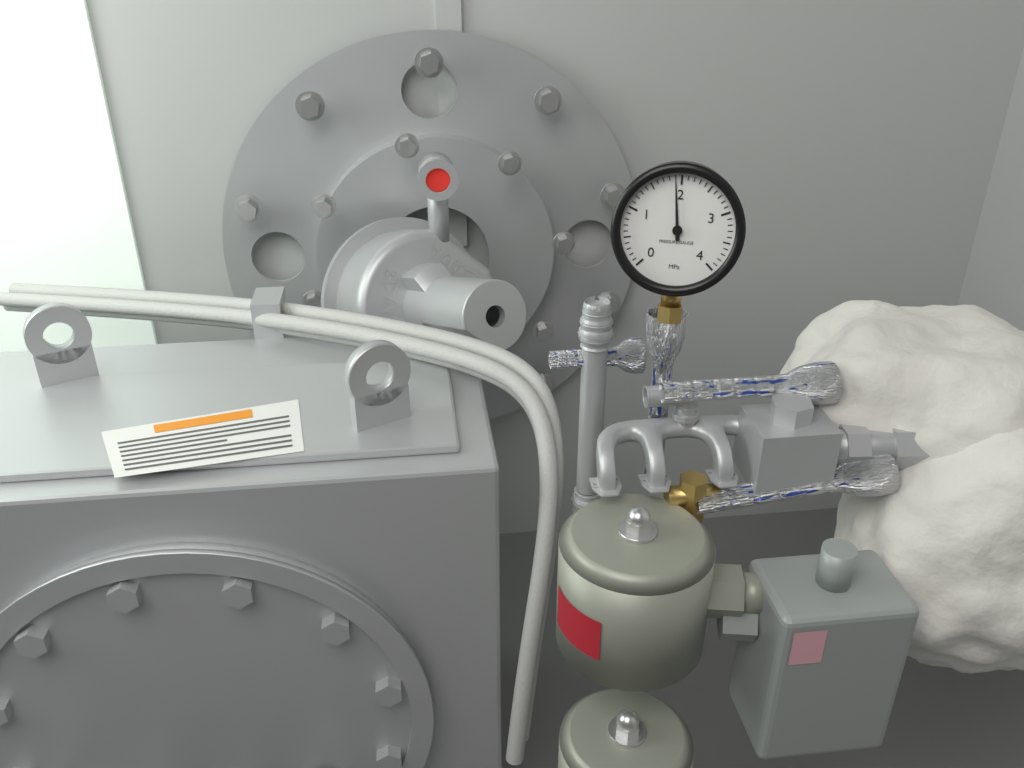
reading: 1.9 MPa
